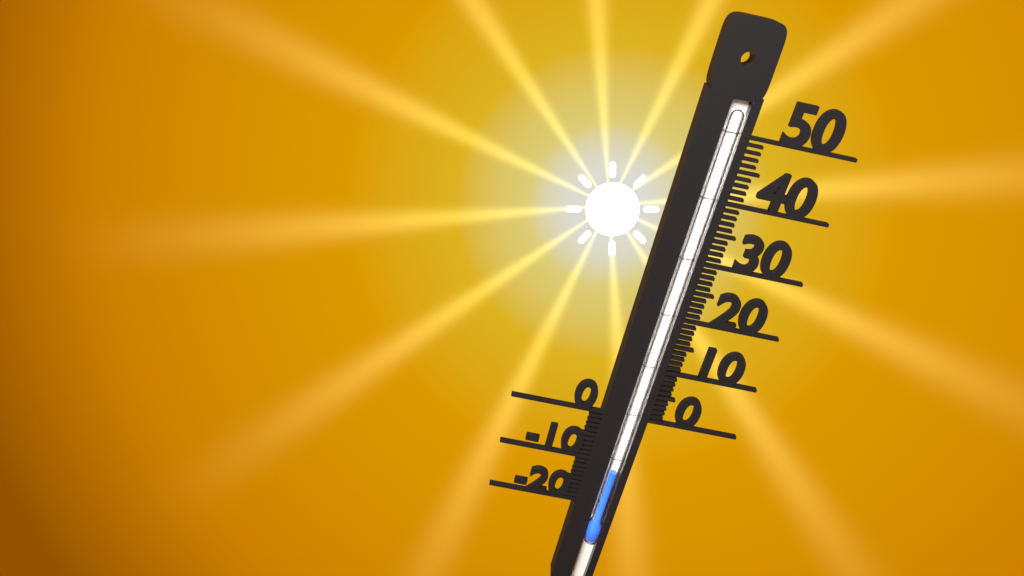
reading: -12 (no unit)
